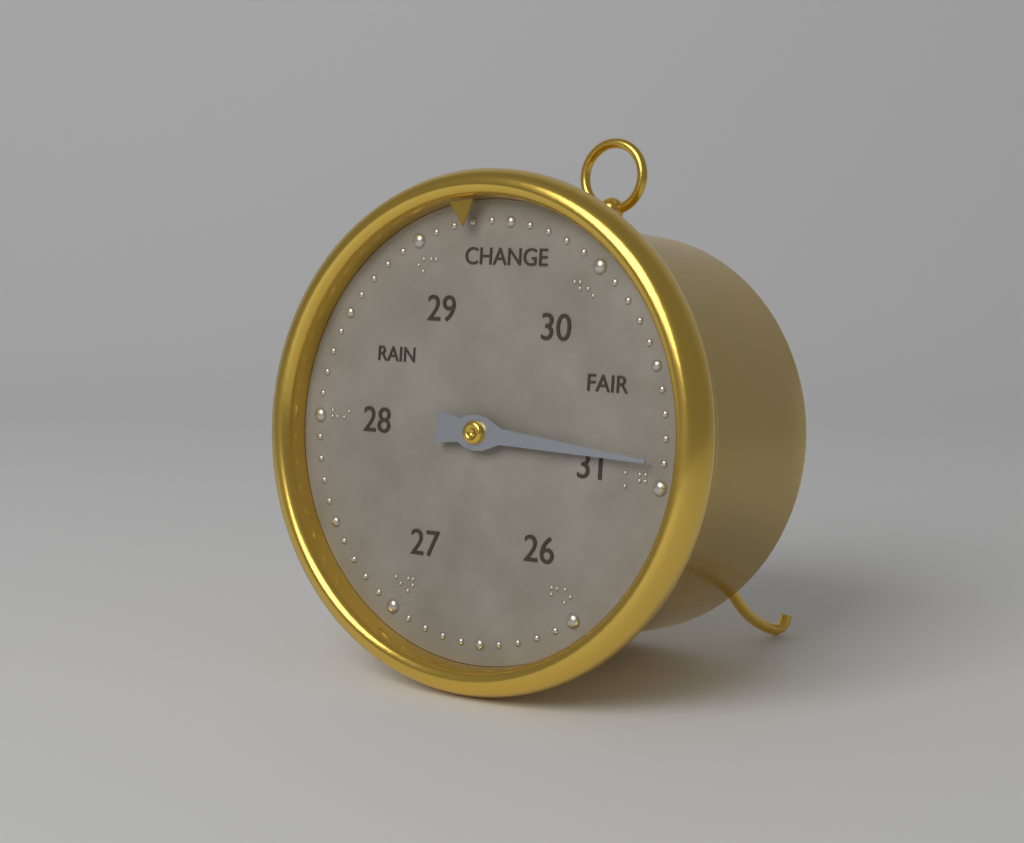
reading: 30.9 (no unit)
